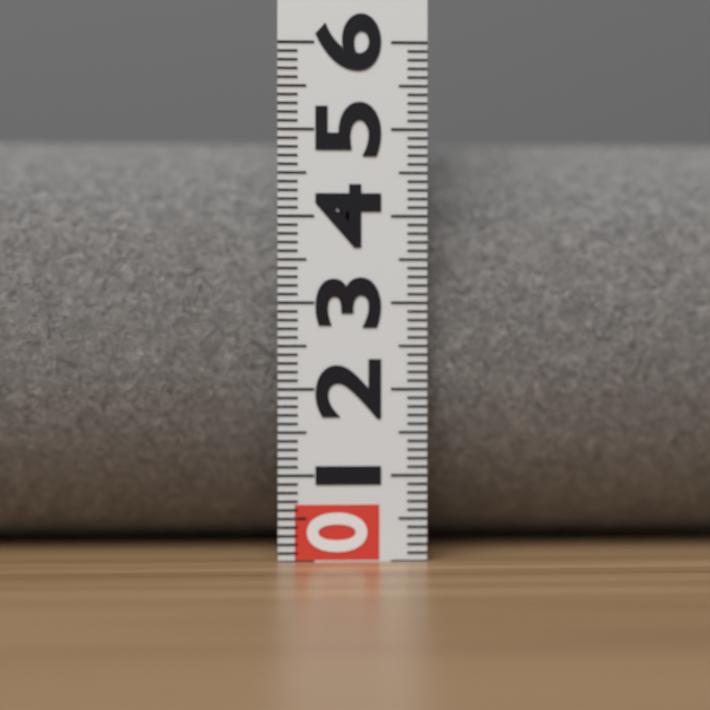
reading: 5.1 (no unit)
